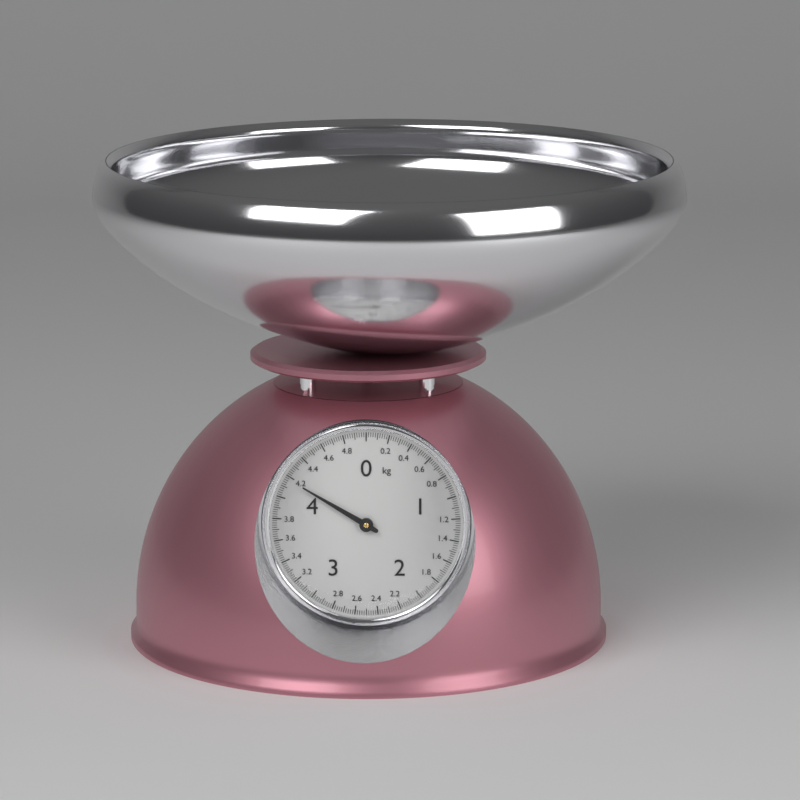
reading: 4.18 kg
